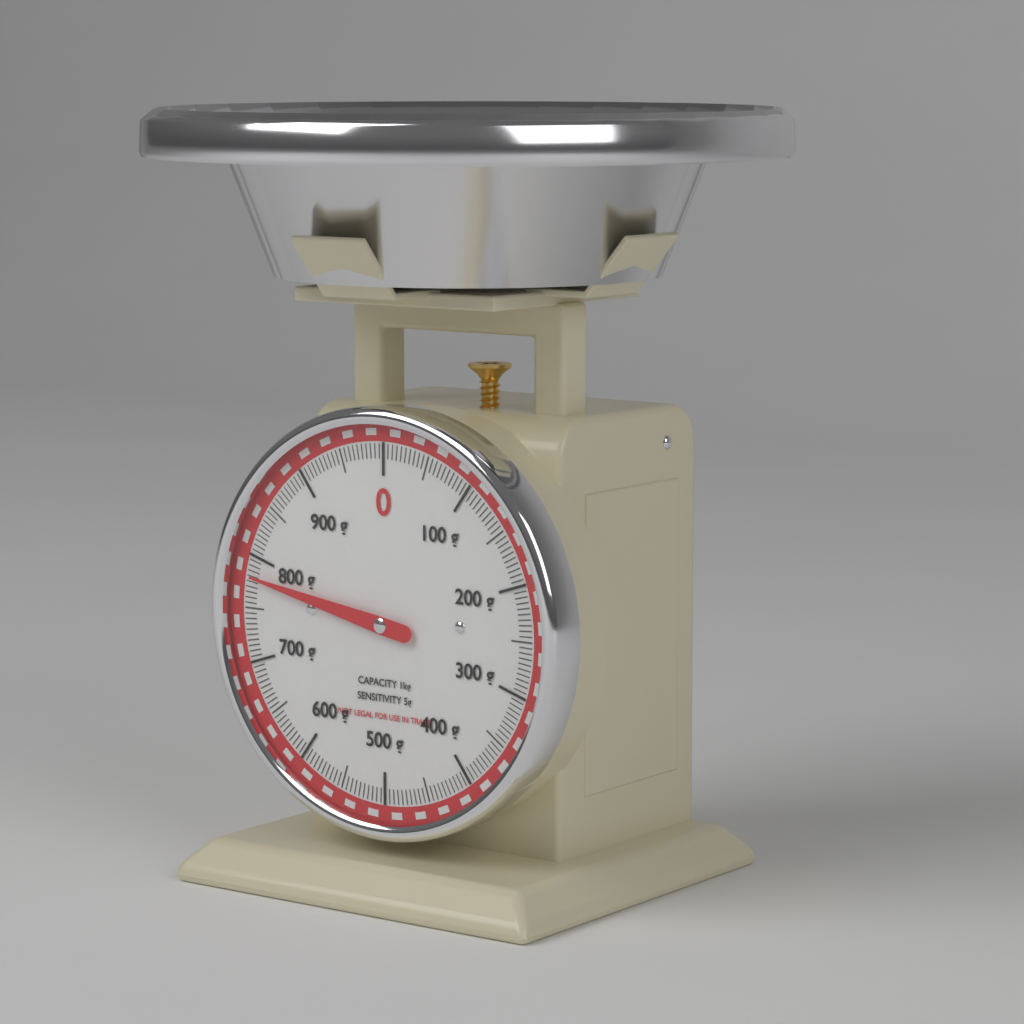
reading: 780 g
